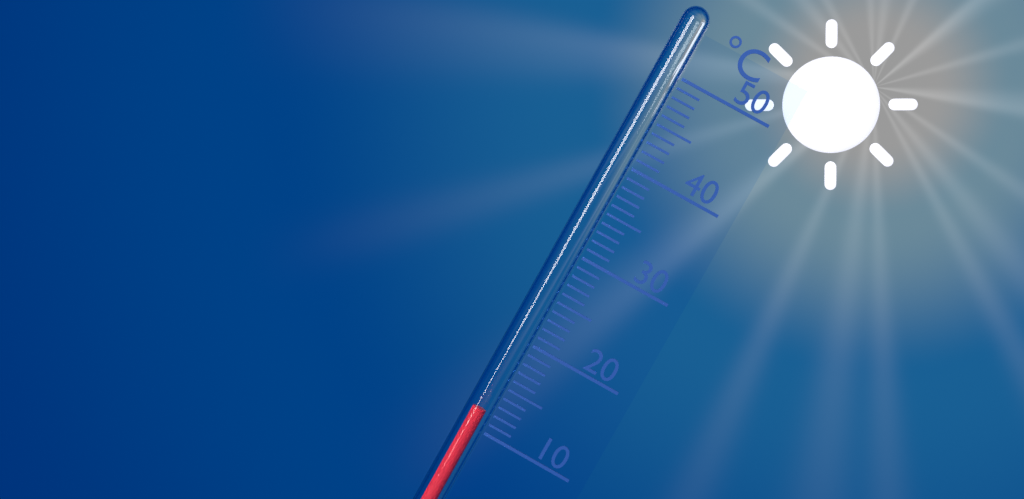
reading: 12 °C
